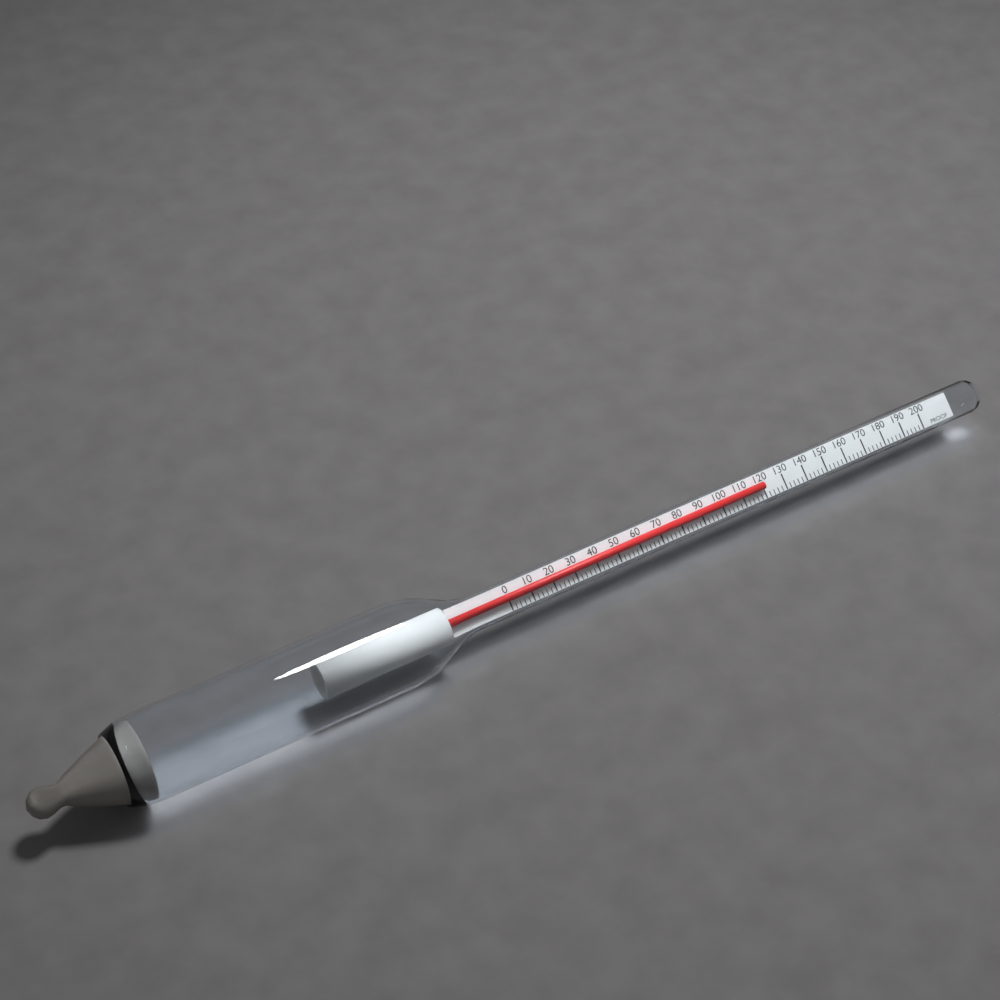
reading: 120 proof
